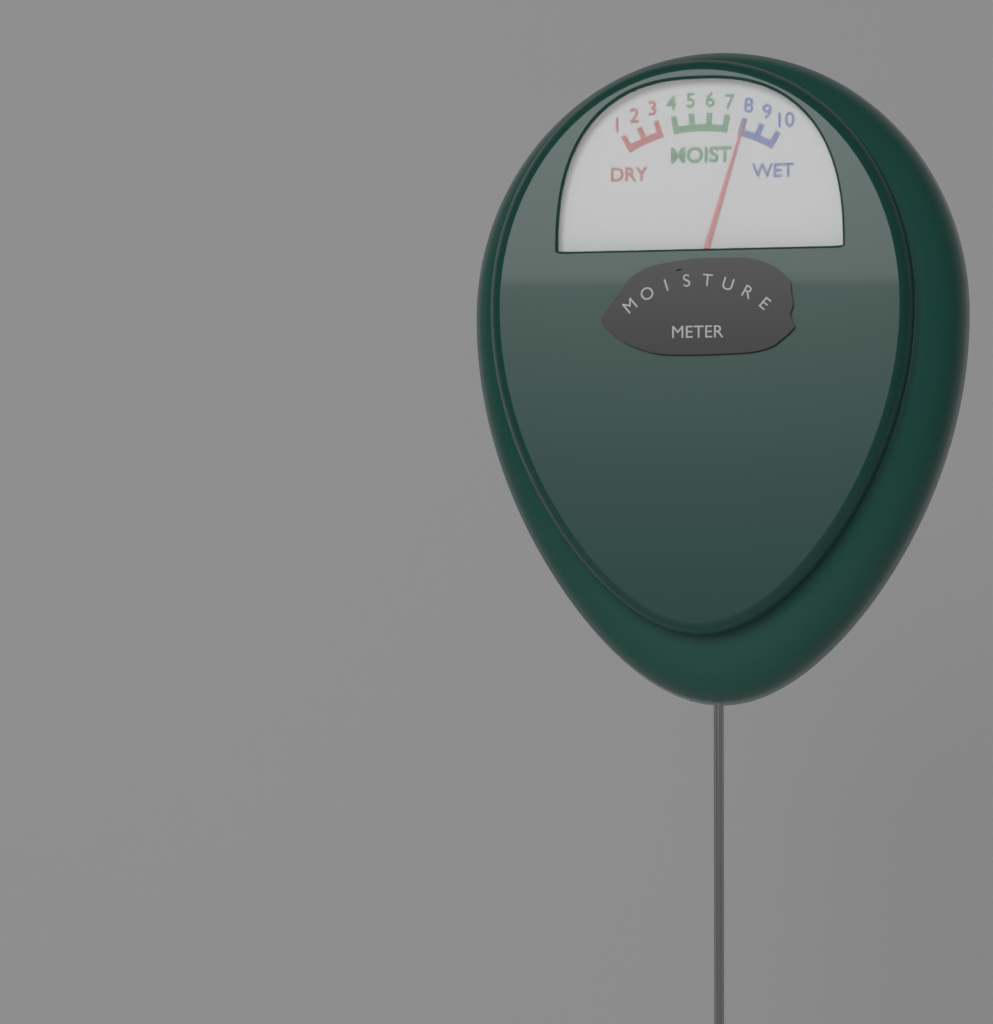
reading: 8 (no unit)
